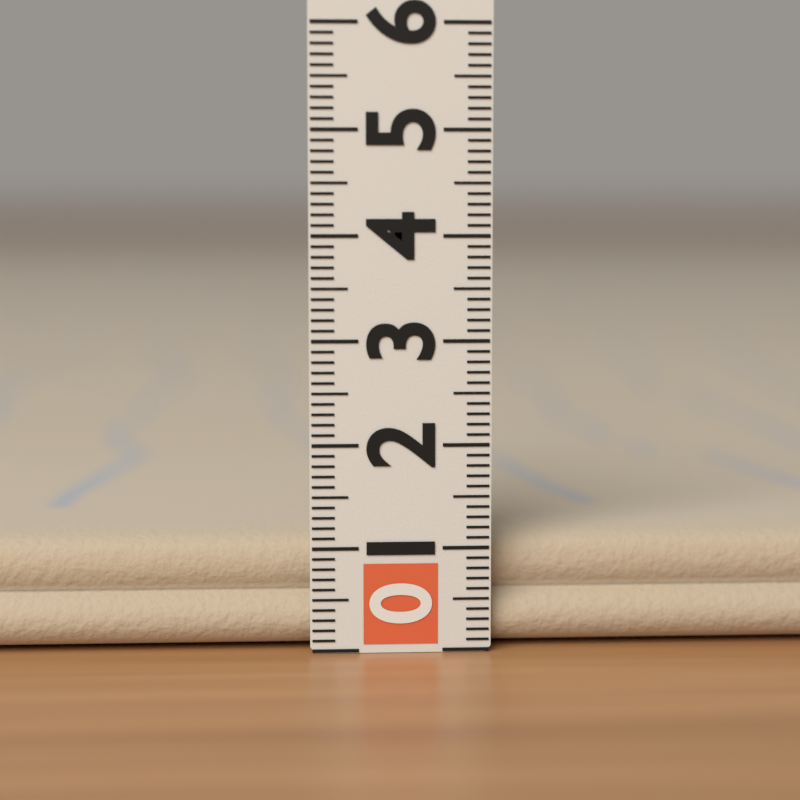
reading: 1.1 (no unit)
